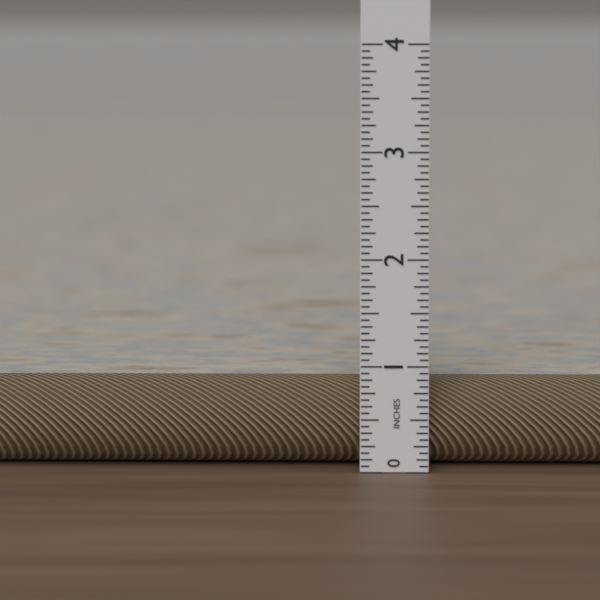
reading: 0.8125 in
